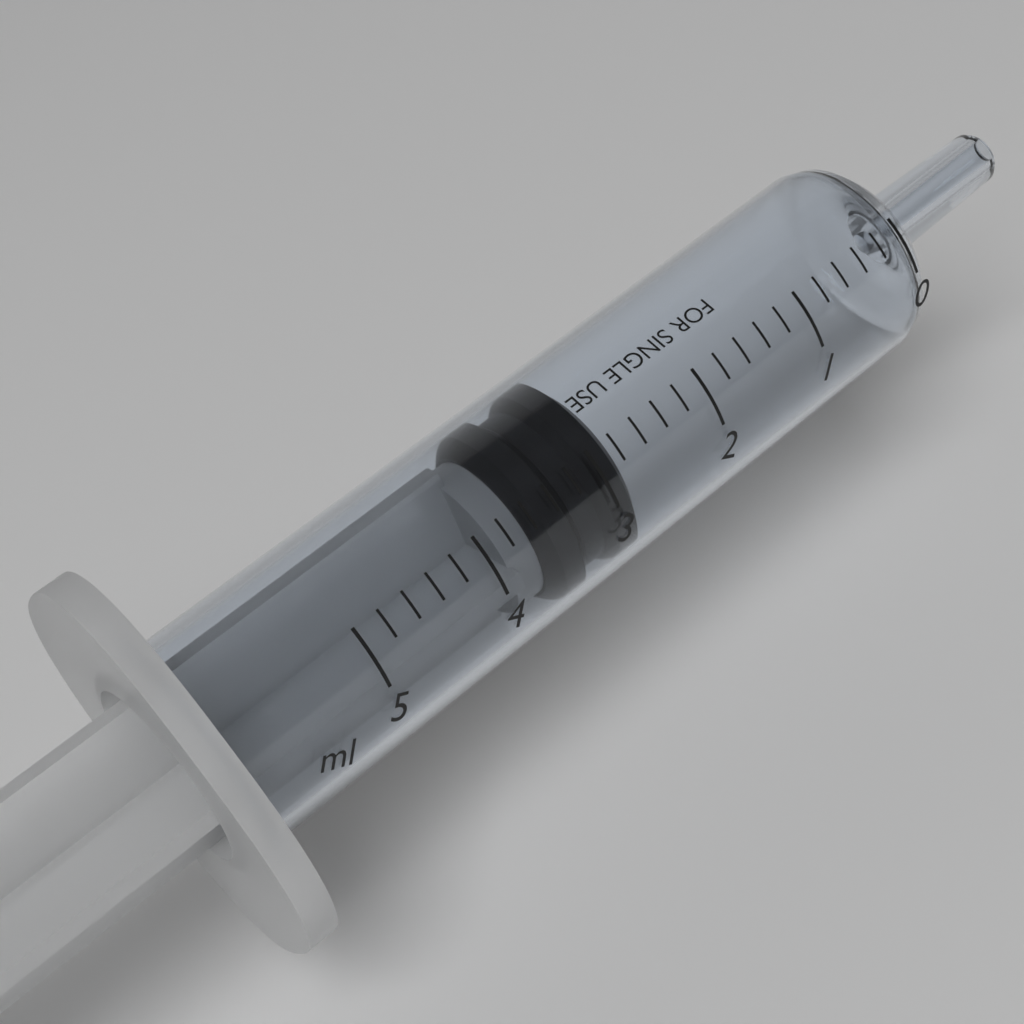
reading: 2.8 ml
